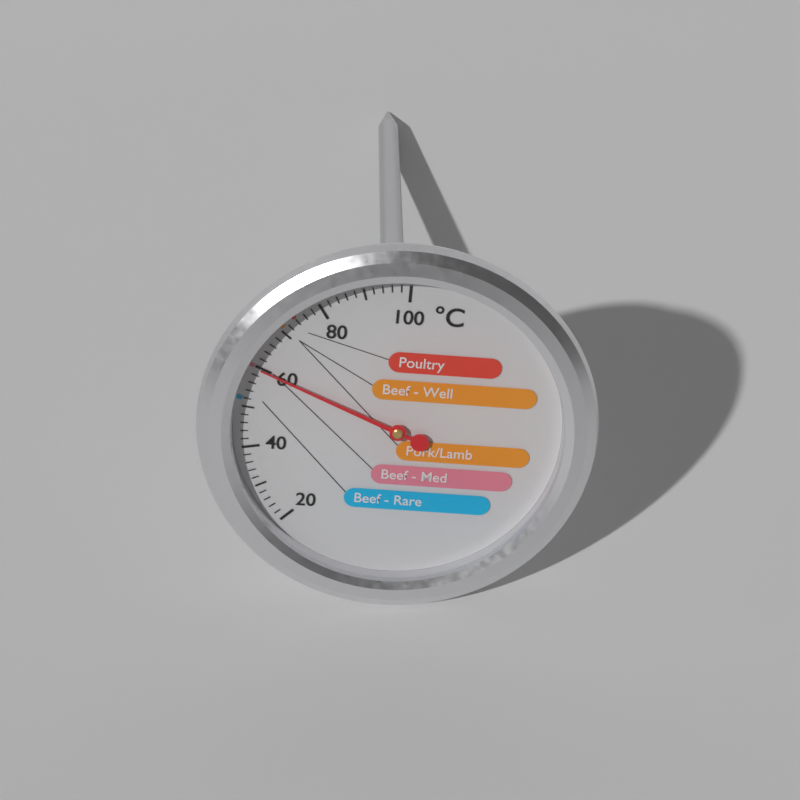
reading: 60 °C
